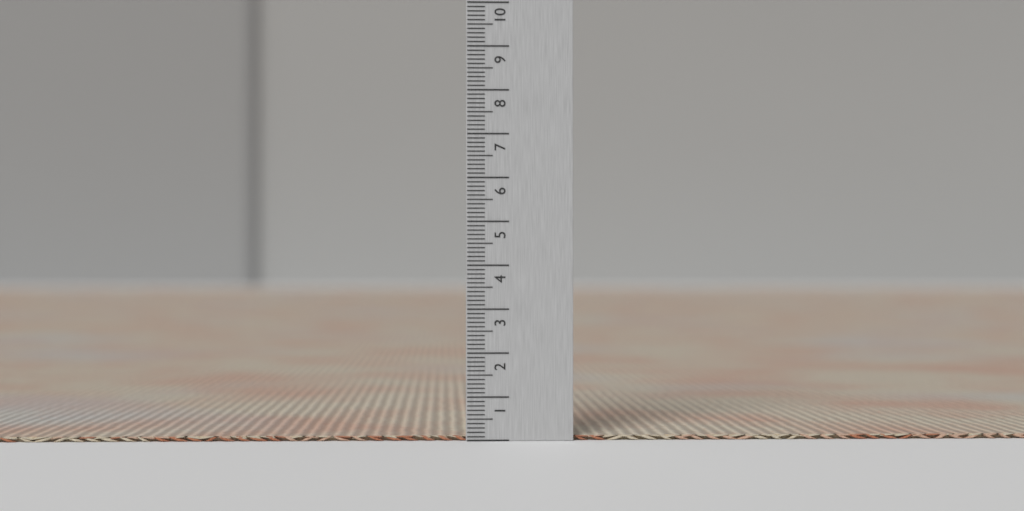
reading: 0.1 (no unit)
